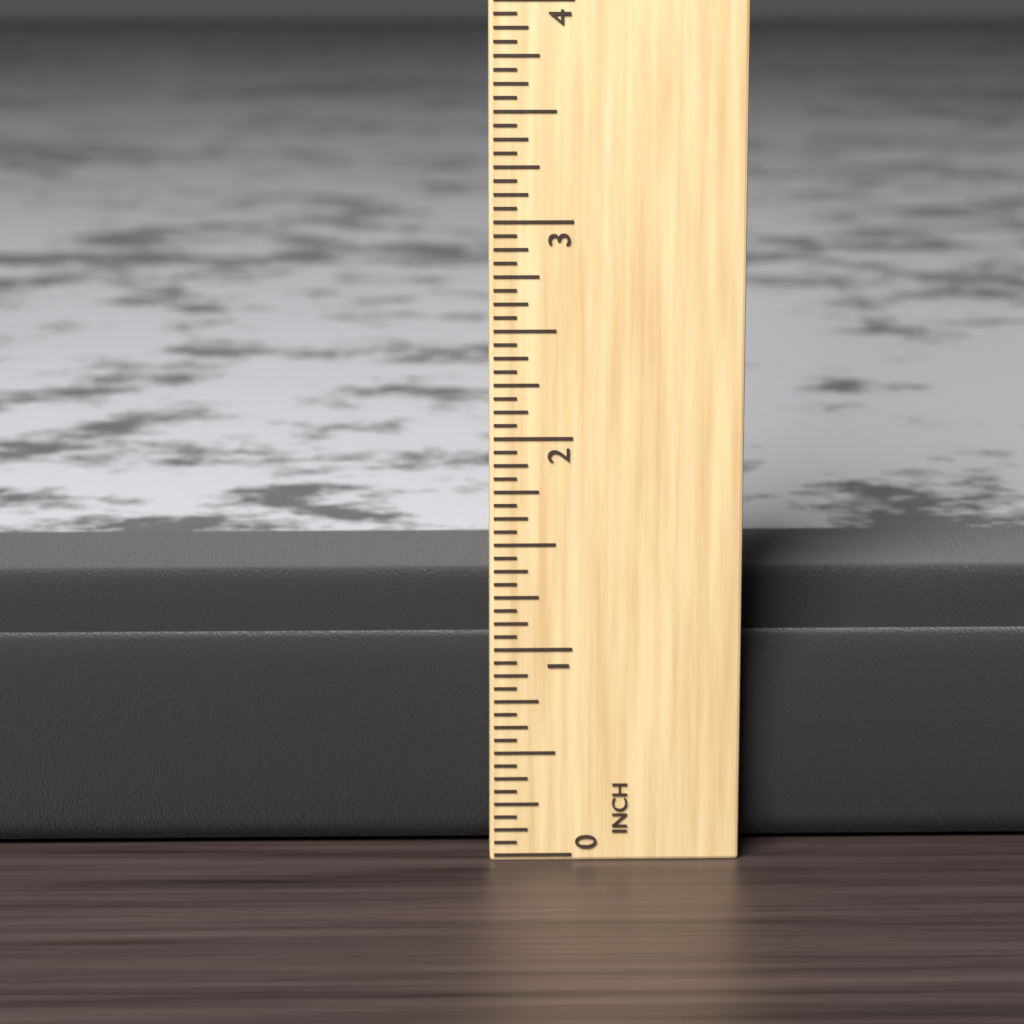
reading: 1.2500 in
